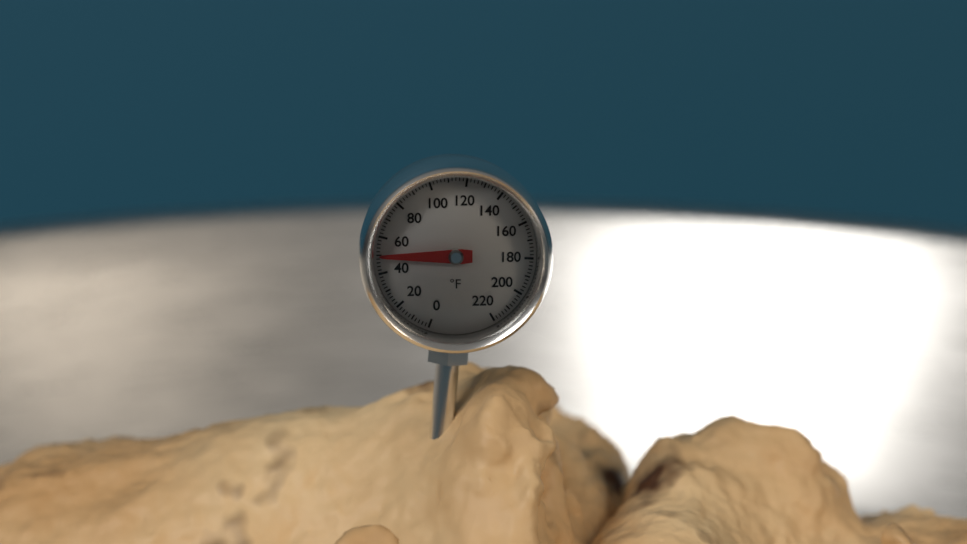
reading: 50 °F
